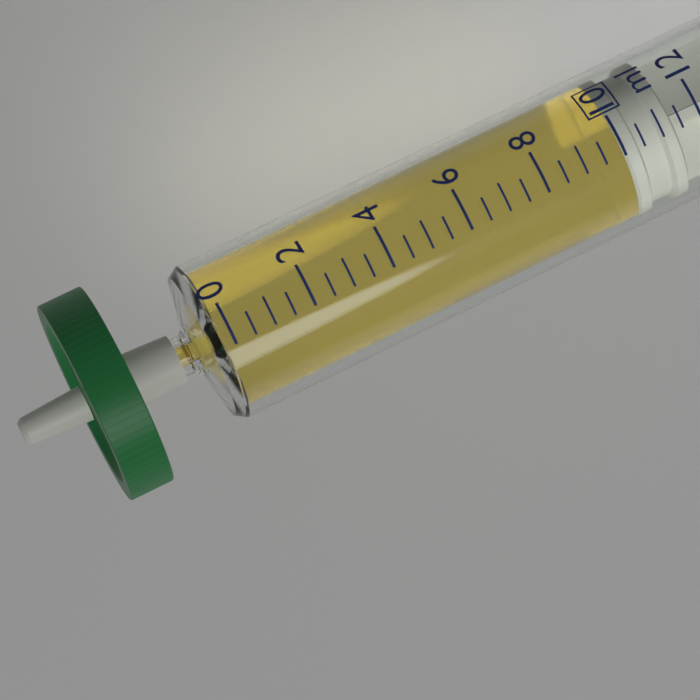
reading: 10.0 ml
